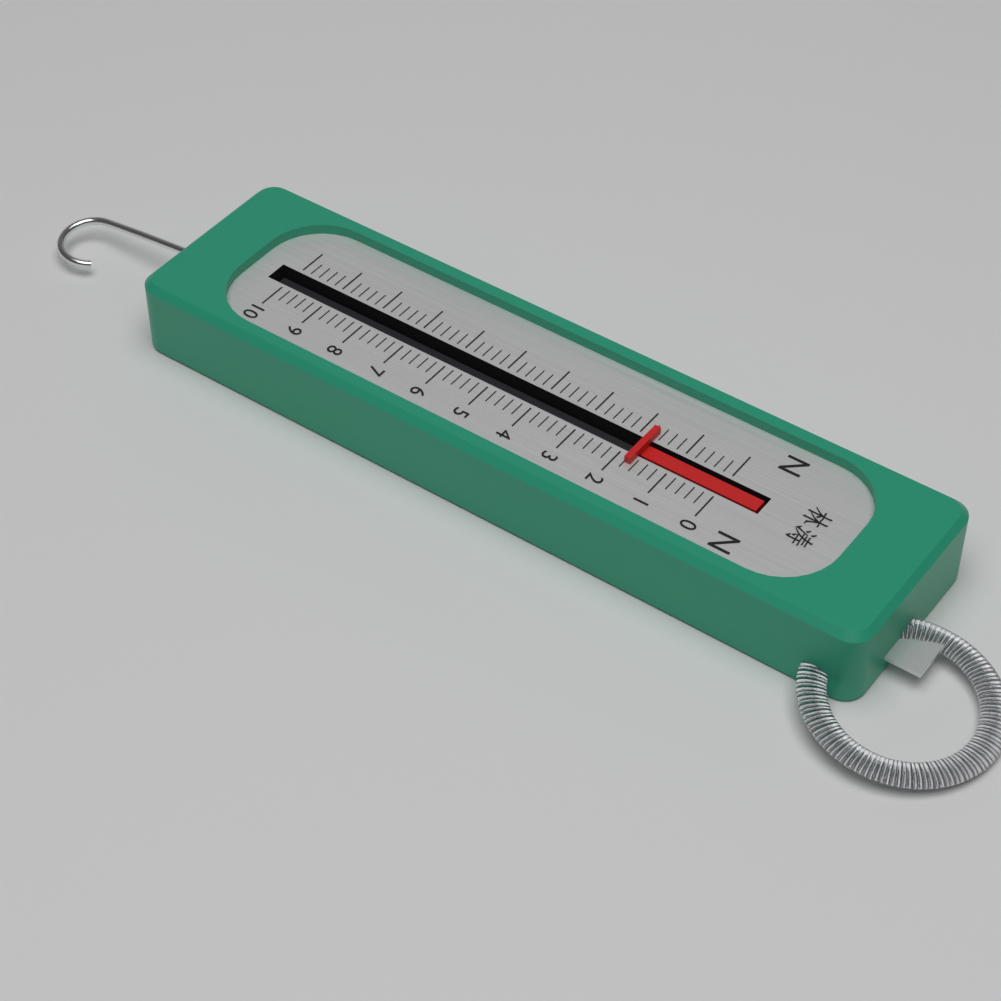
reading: 1.8 N
